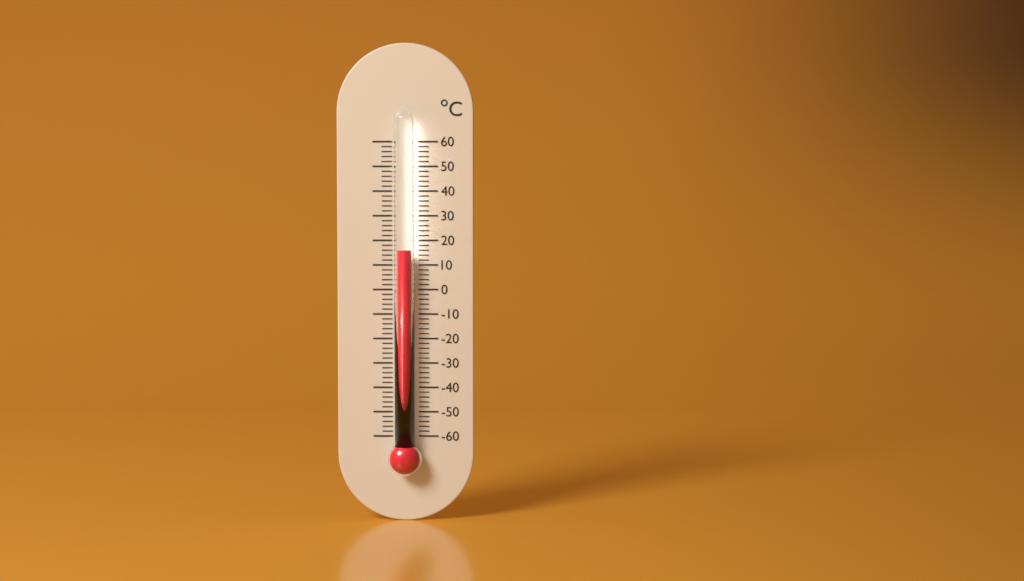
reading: 16 °C
